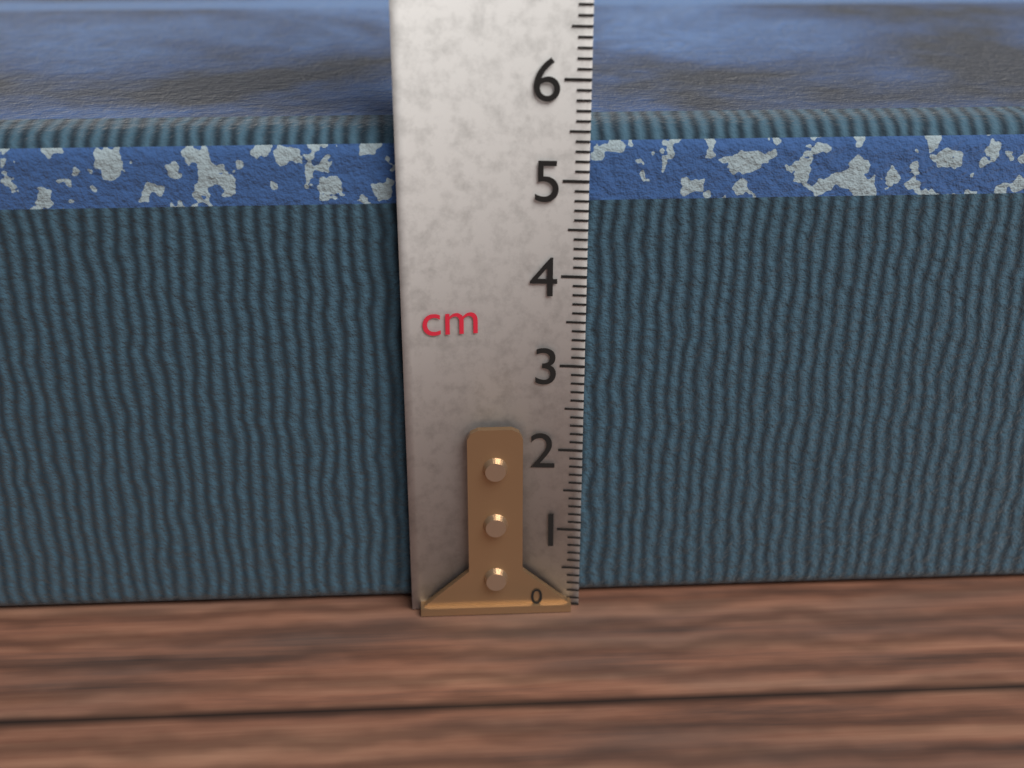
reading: 5.5 cm
